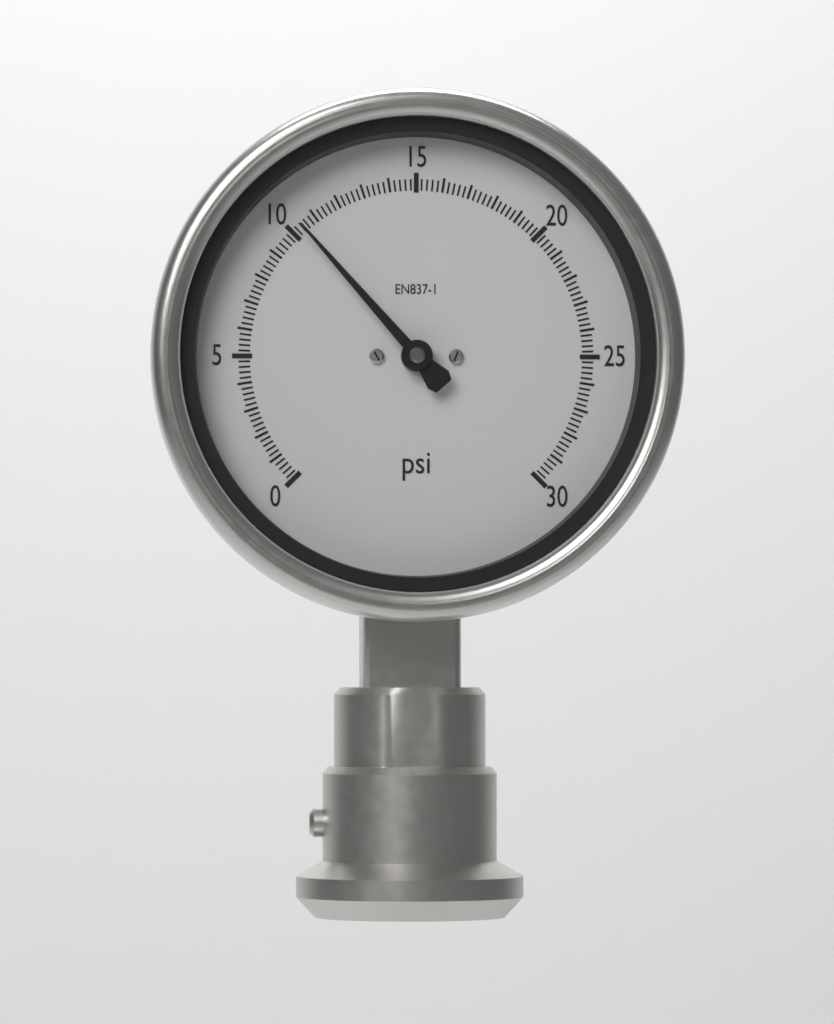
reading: 10.4 psi
